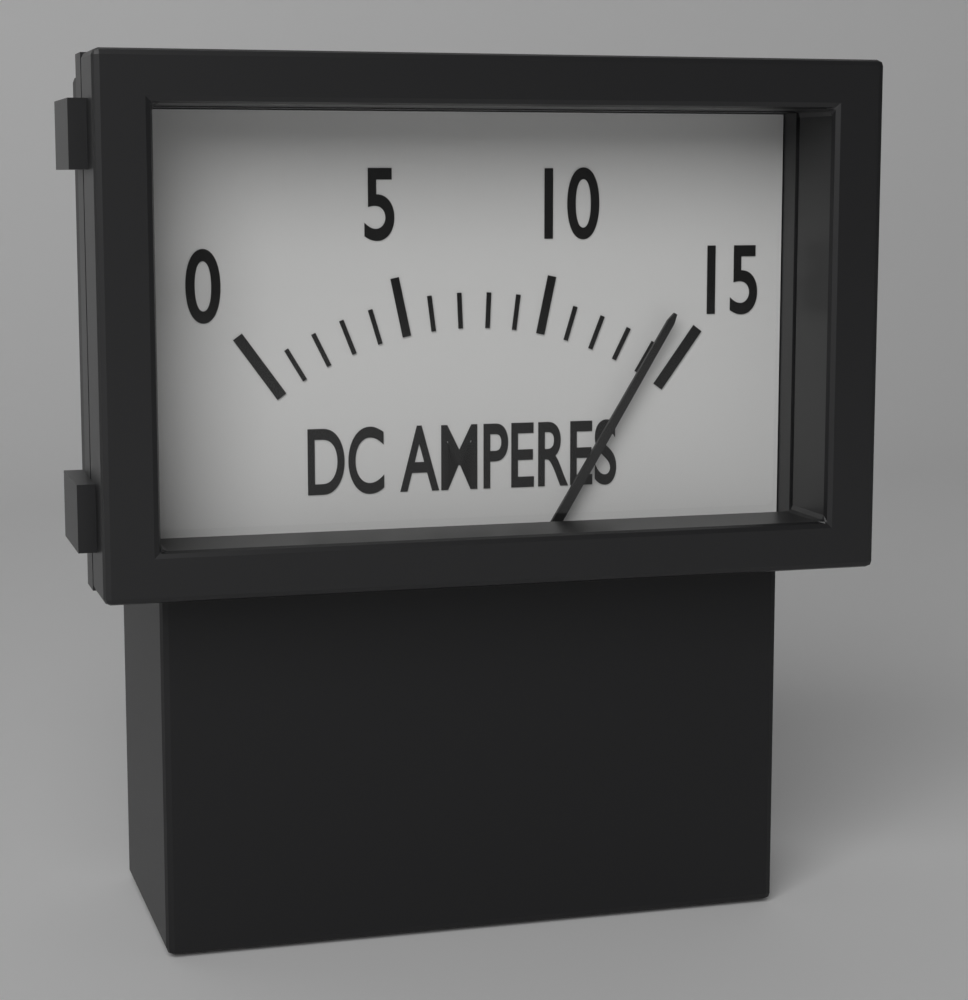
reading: 14 A
